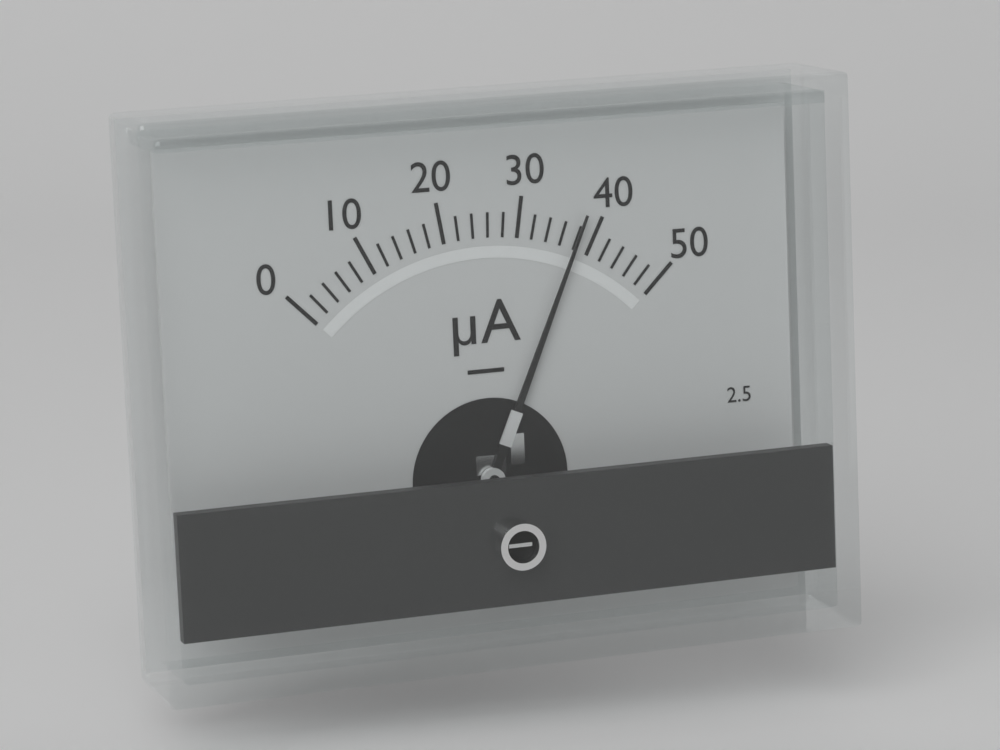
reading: 38 µA
